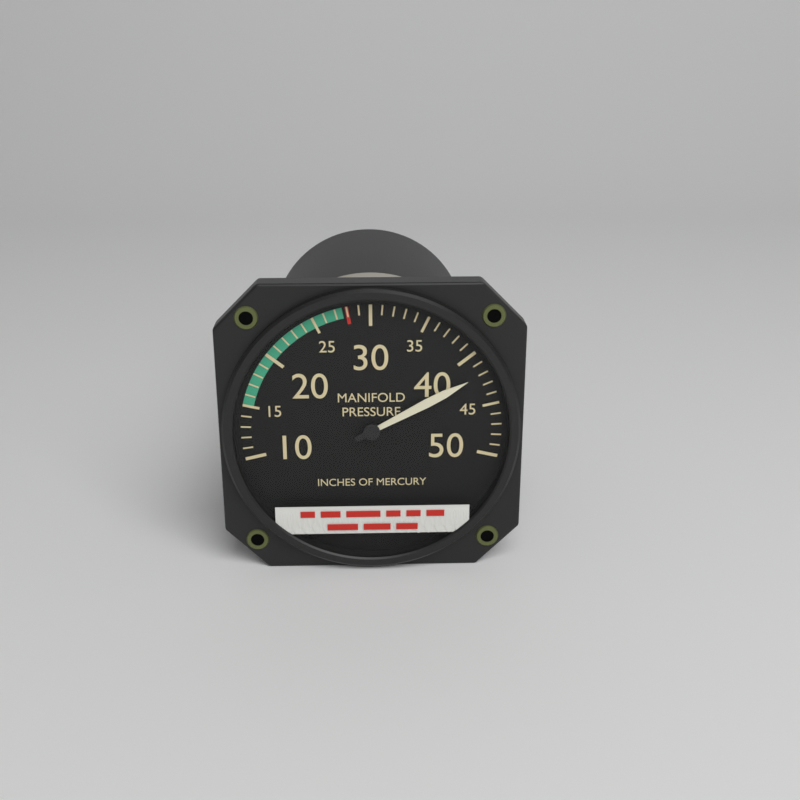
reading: 42 inHg
